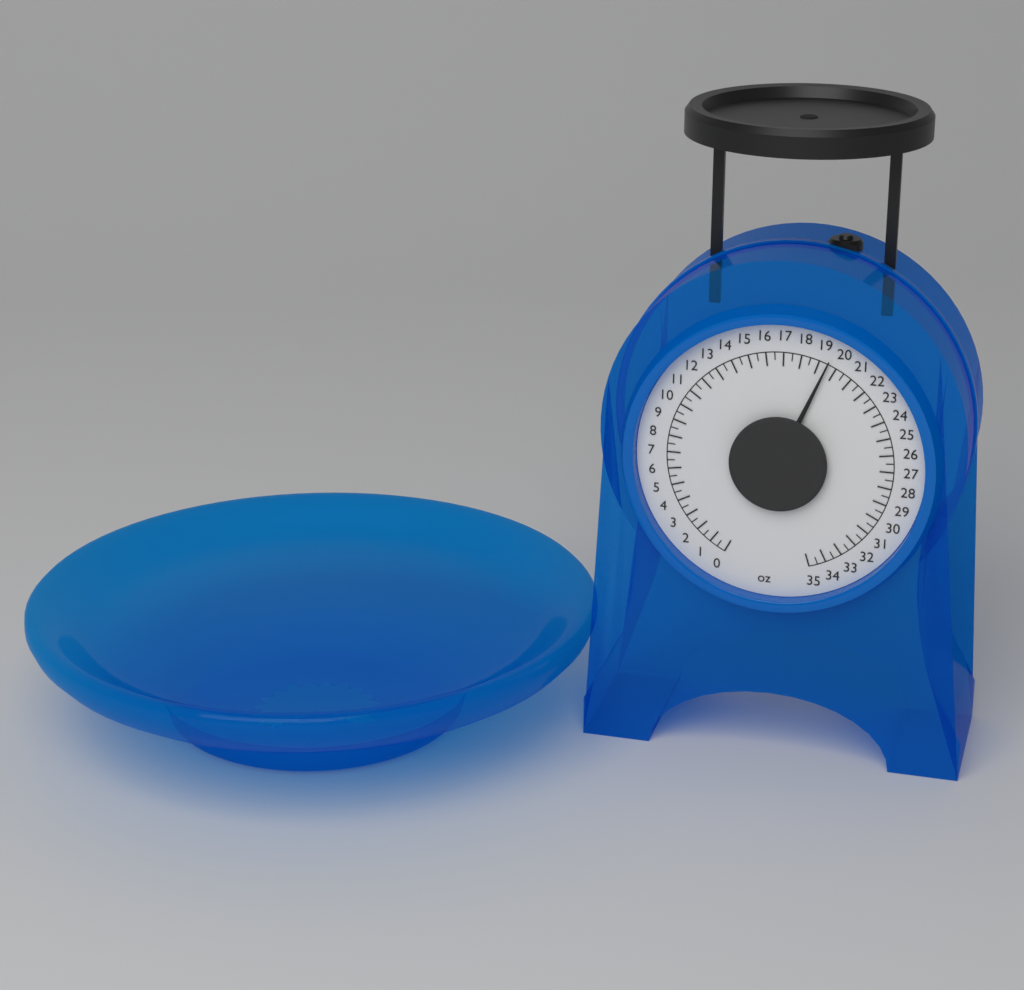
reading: 19.5 oz
